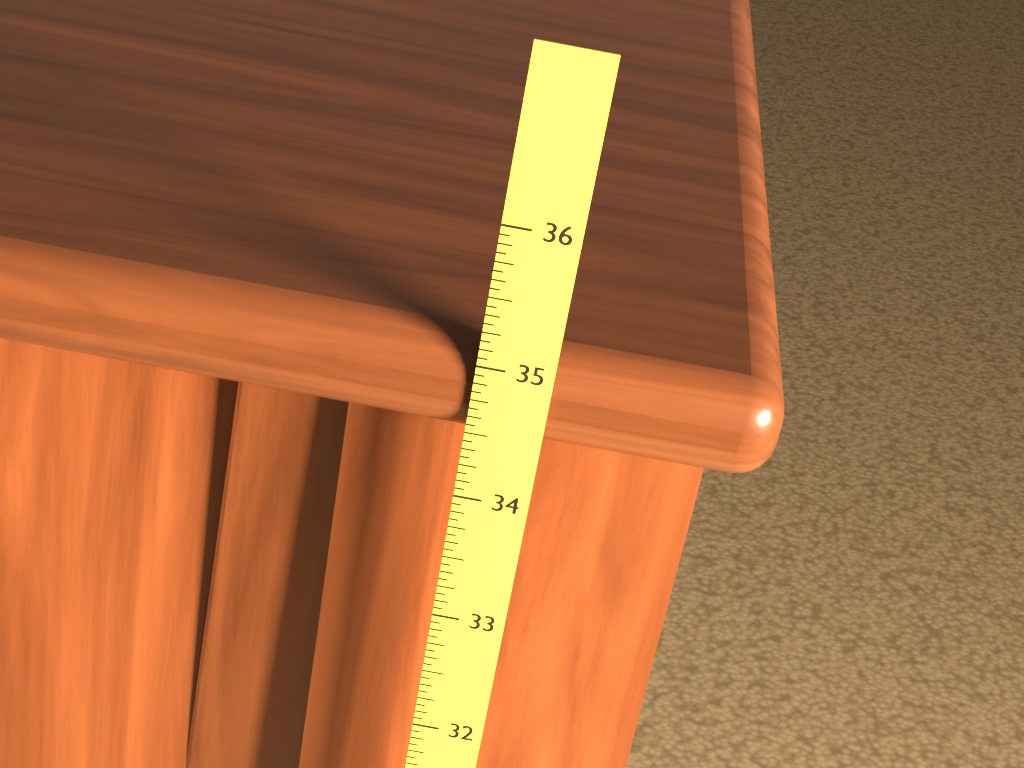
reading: 35.1250 (no unit)
